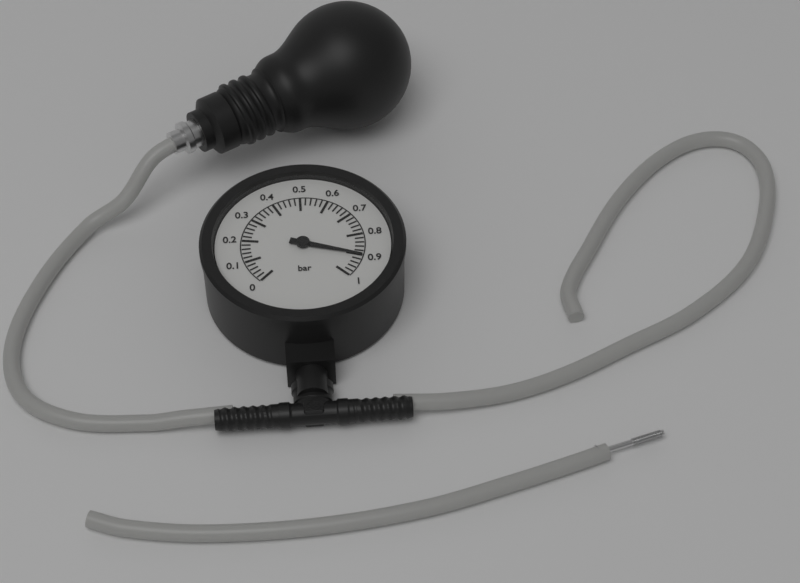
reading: 0.90 bar
